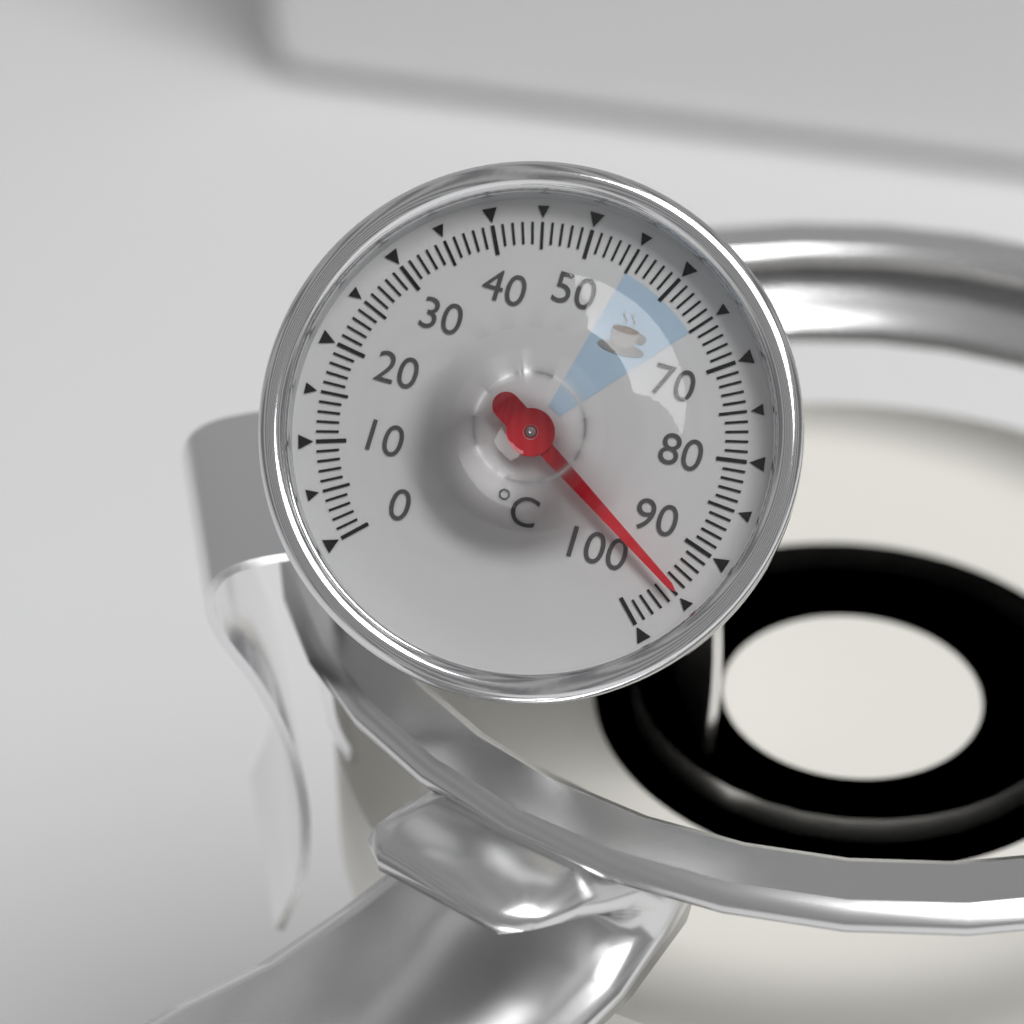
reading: 95 °C
